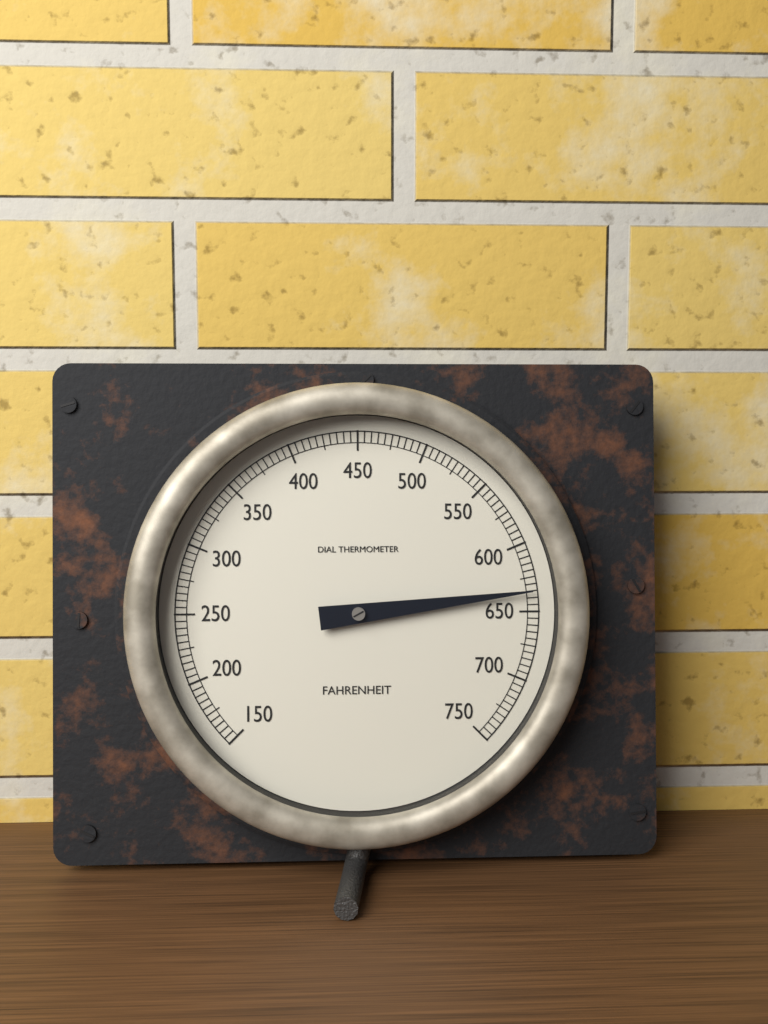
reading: 635 °F
